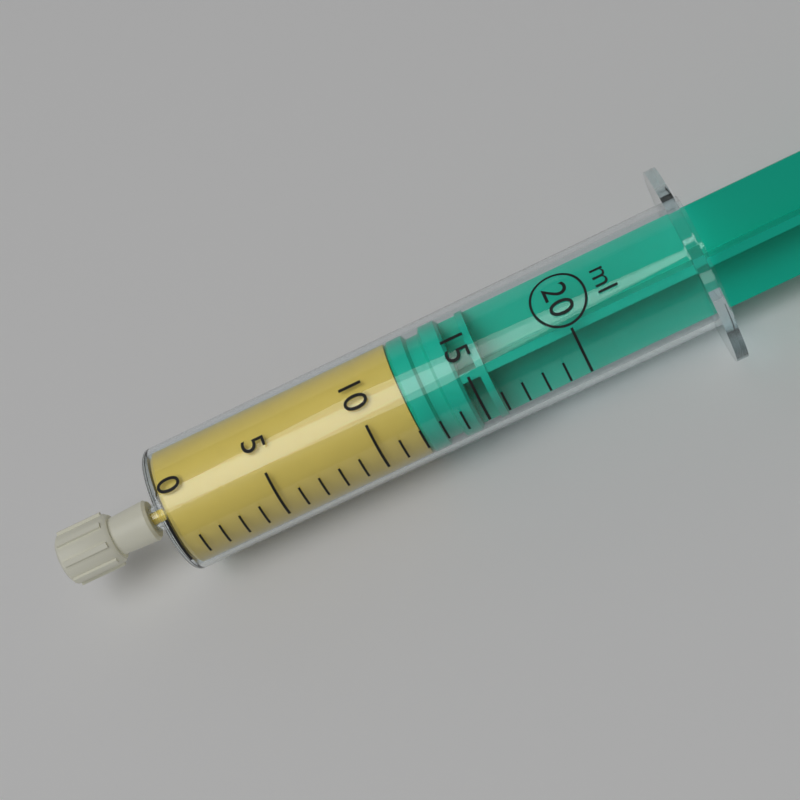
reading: 12 ml
